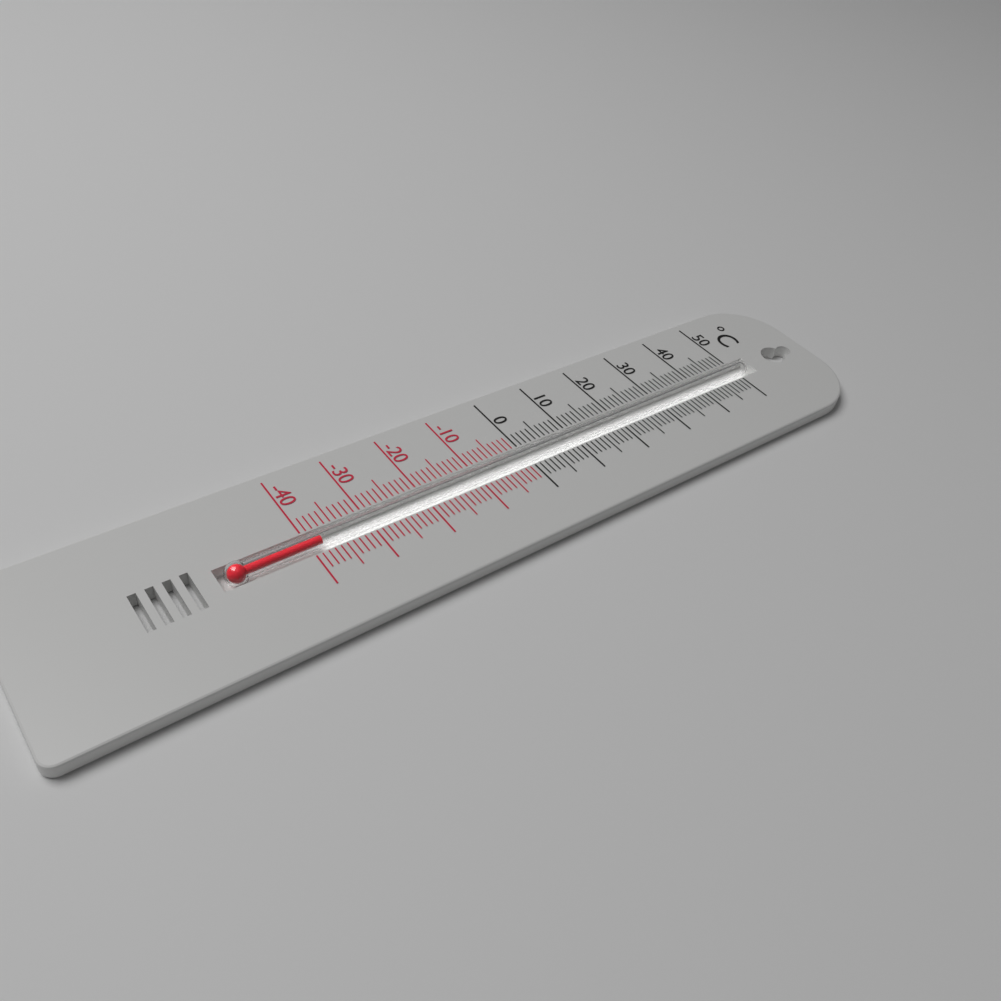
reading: -38 °C
